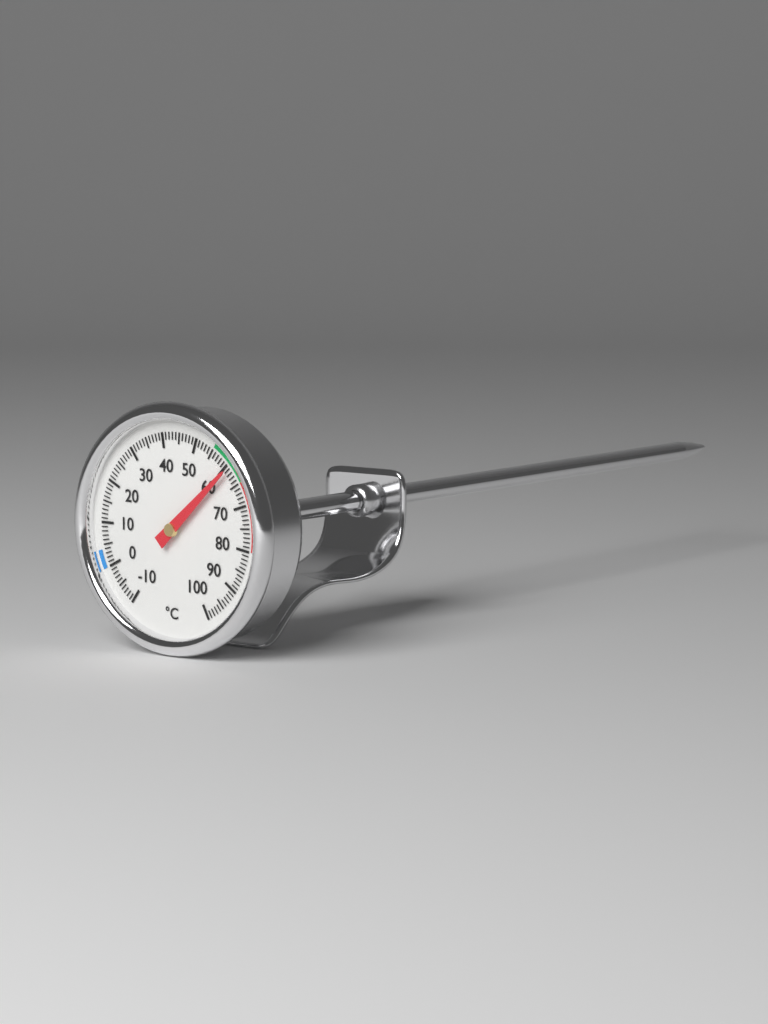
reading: 61 °C
